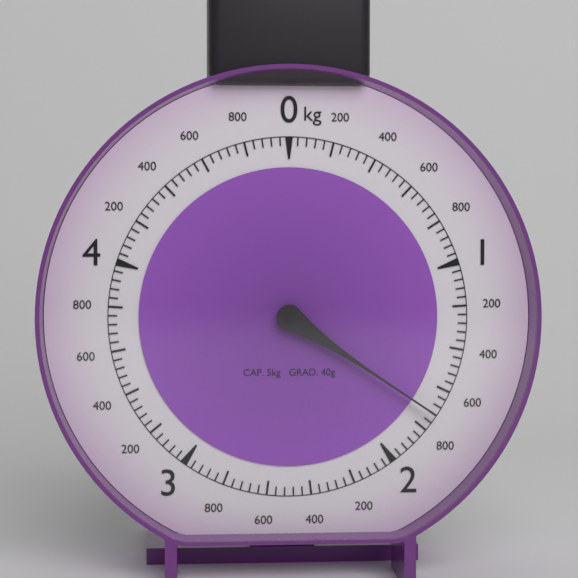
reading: 1.72 kg
